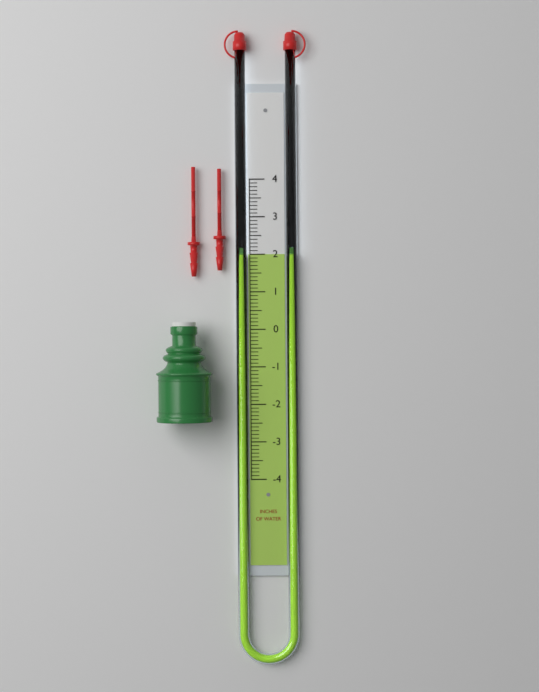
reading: 2.0 in
